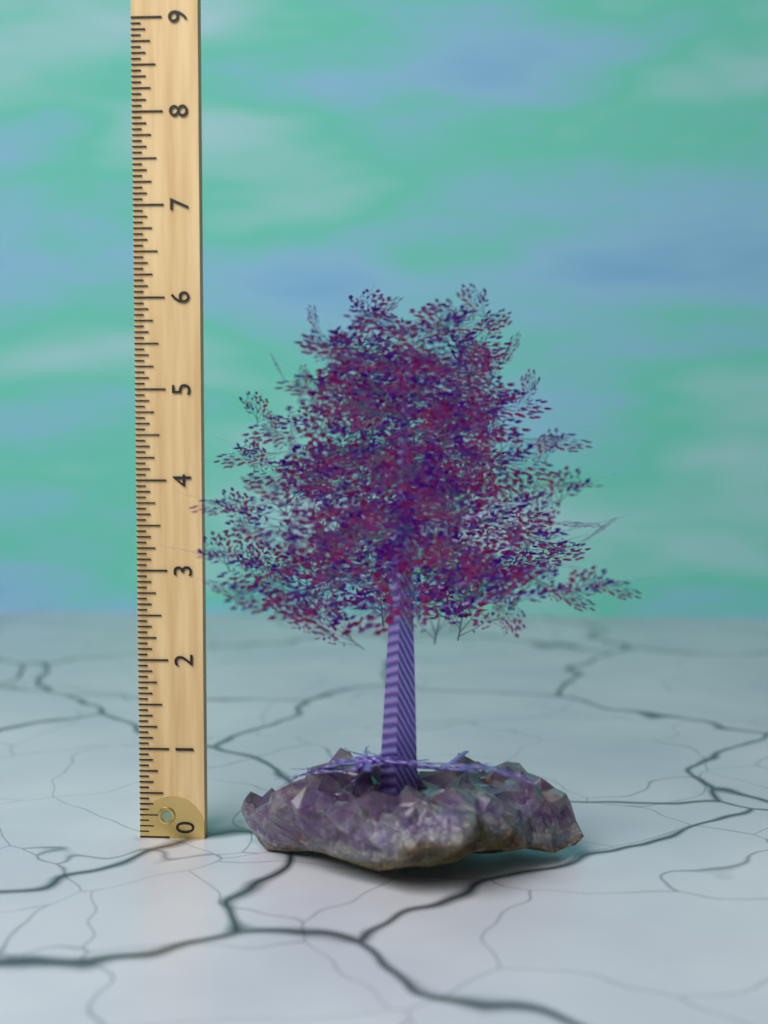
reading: 6.0625 (no unit)
